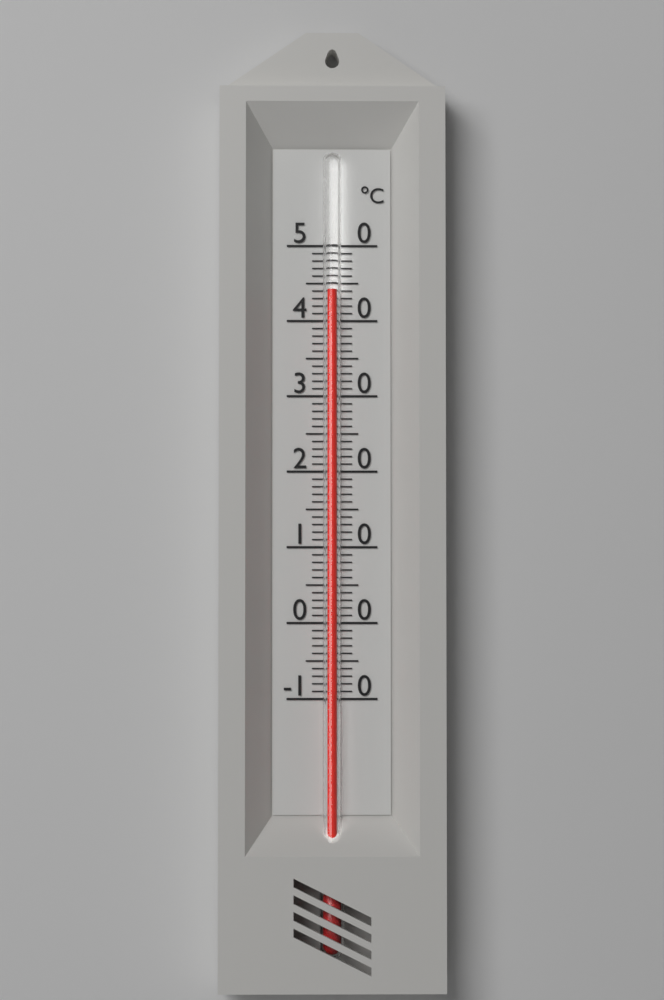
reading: 44 °C
